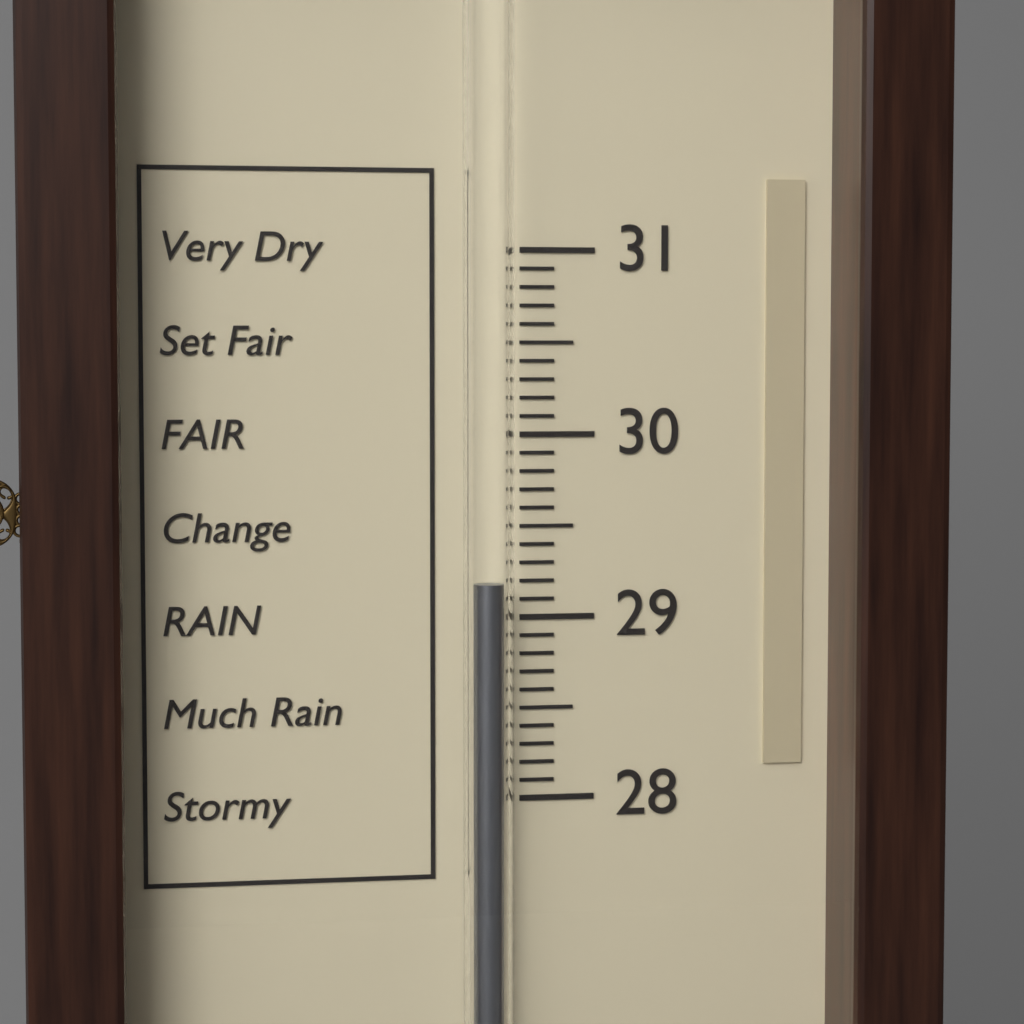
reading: 29.2 (no unit)
